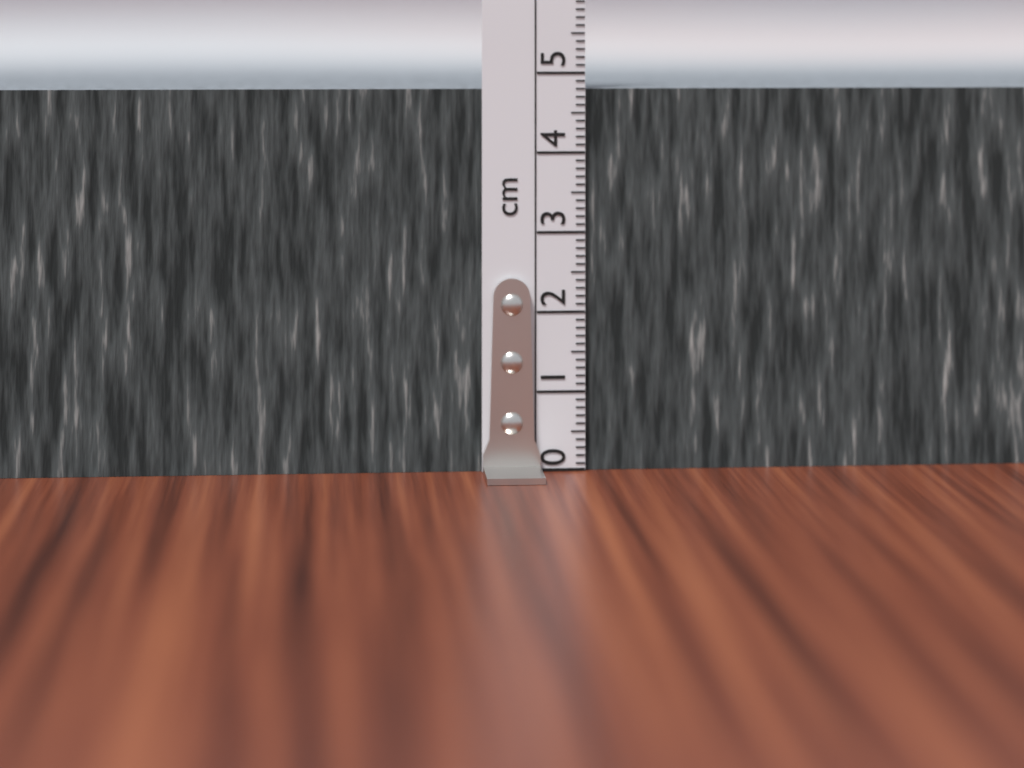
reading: 4.8 cm
